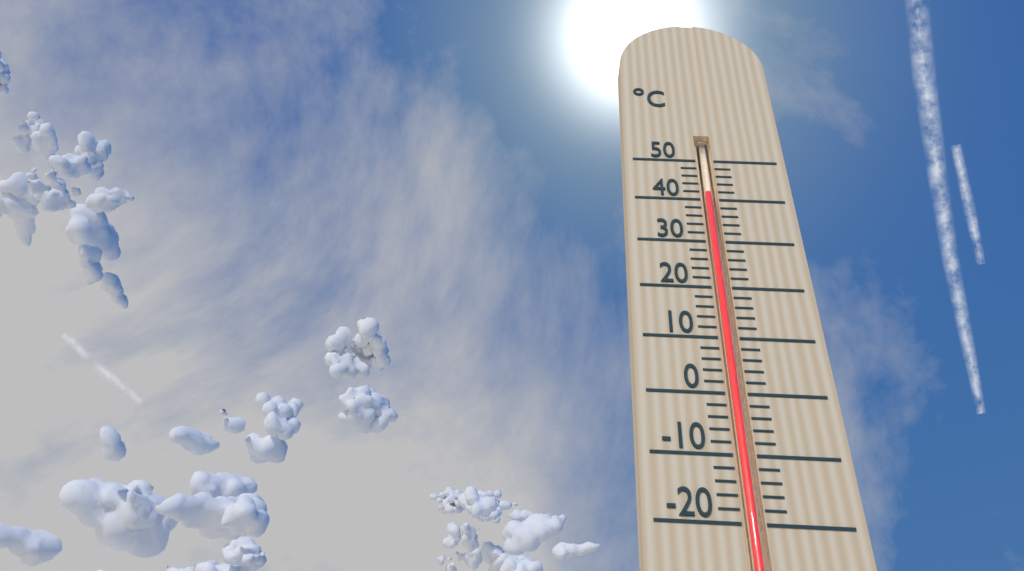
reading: 42 °C
